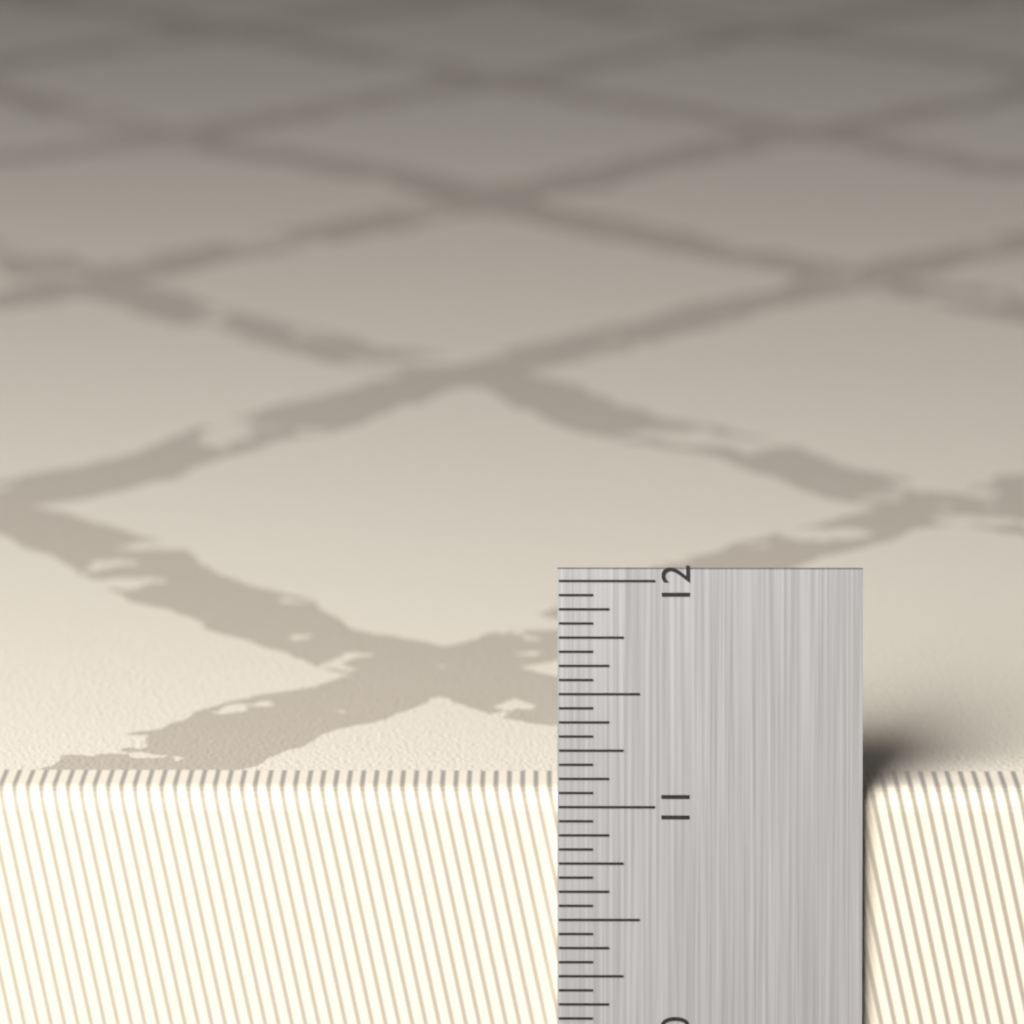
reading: 11.0625 in
